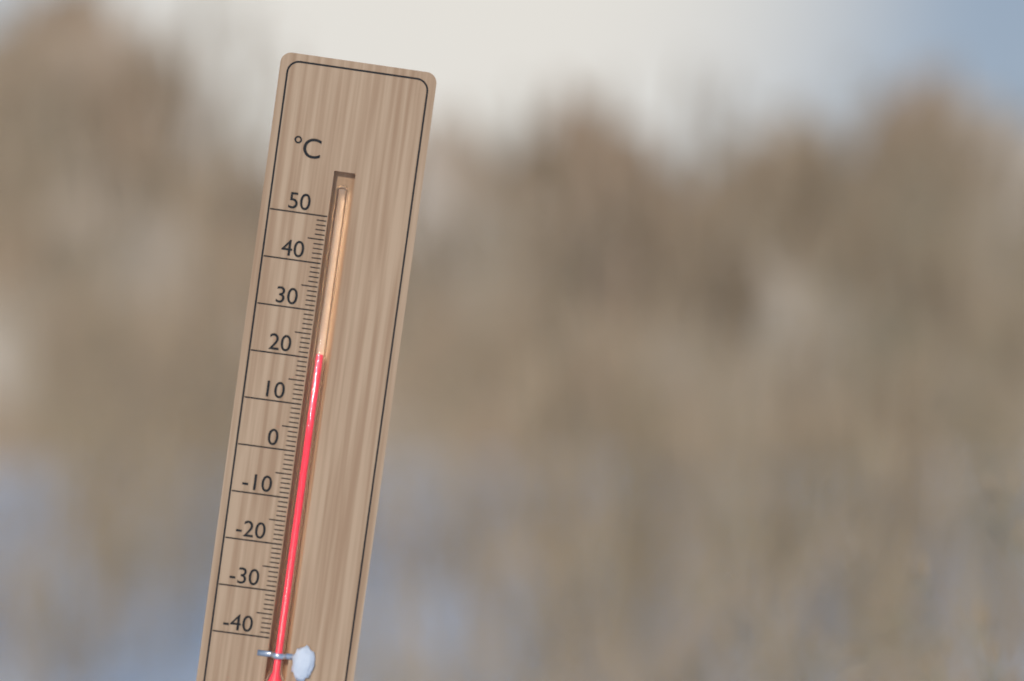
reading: 21 °C
